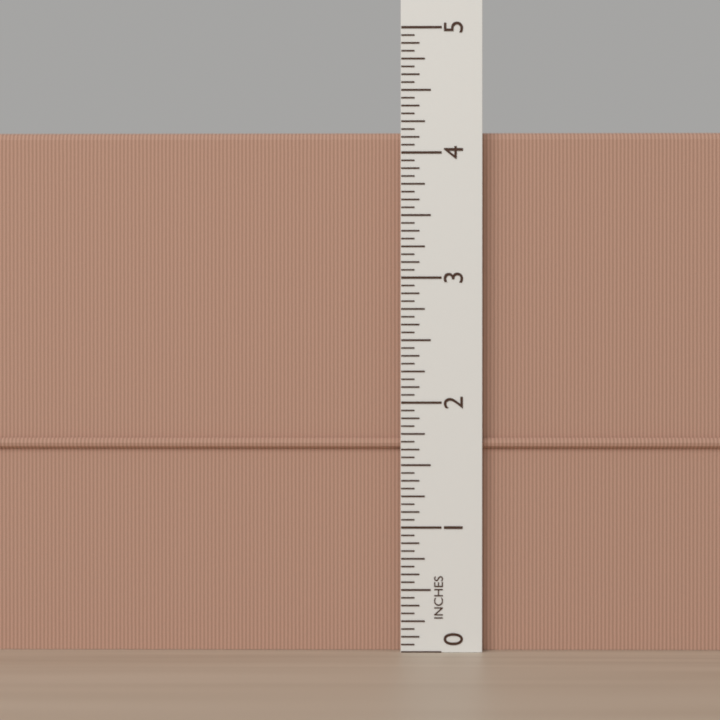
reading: 4.1875 in
